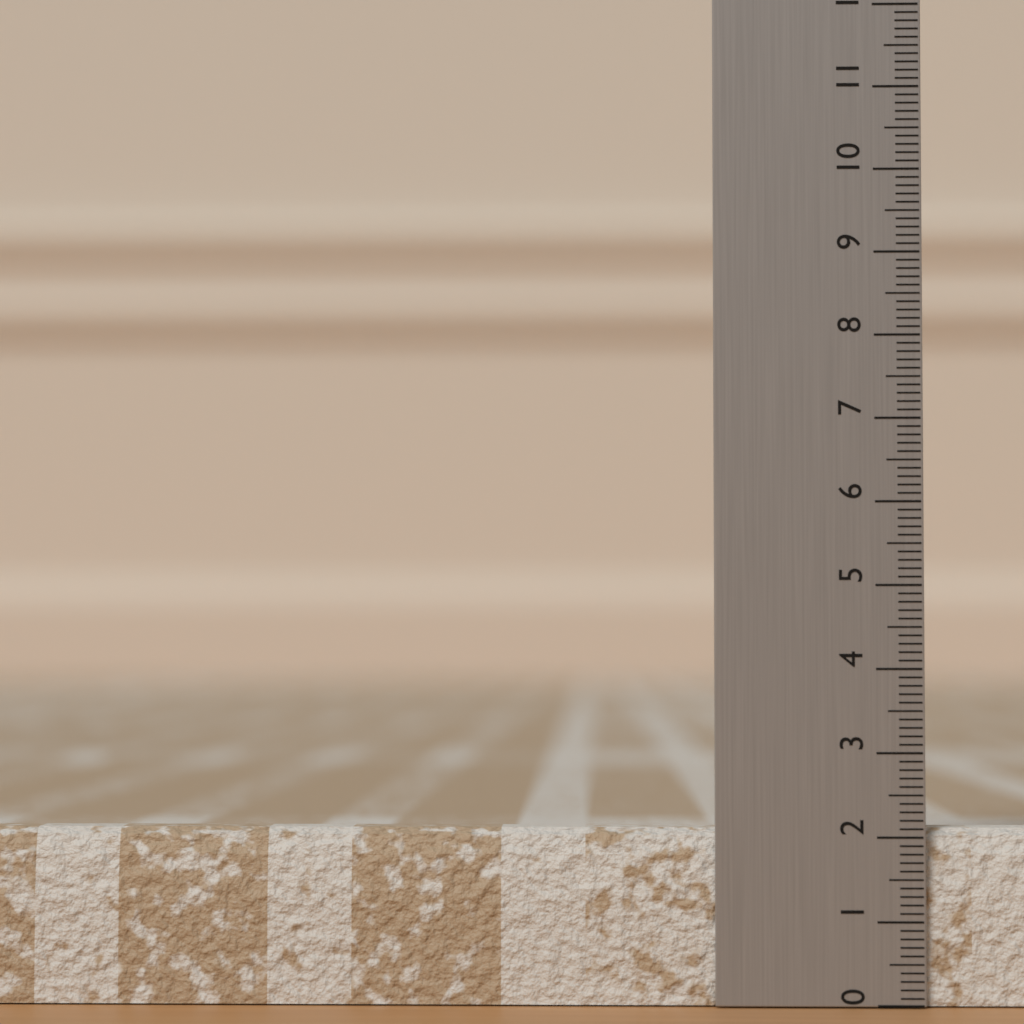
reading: 2.1 (no unit)
